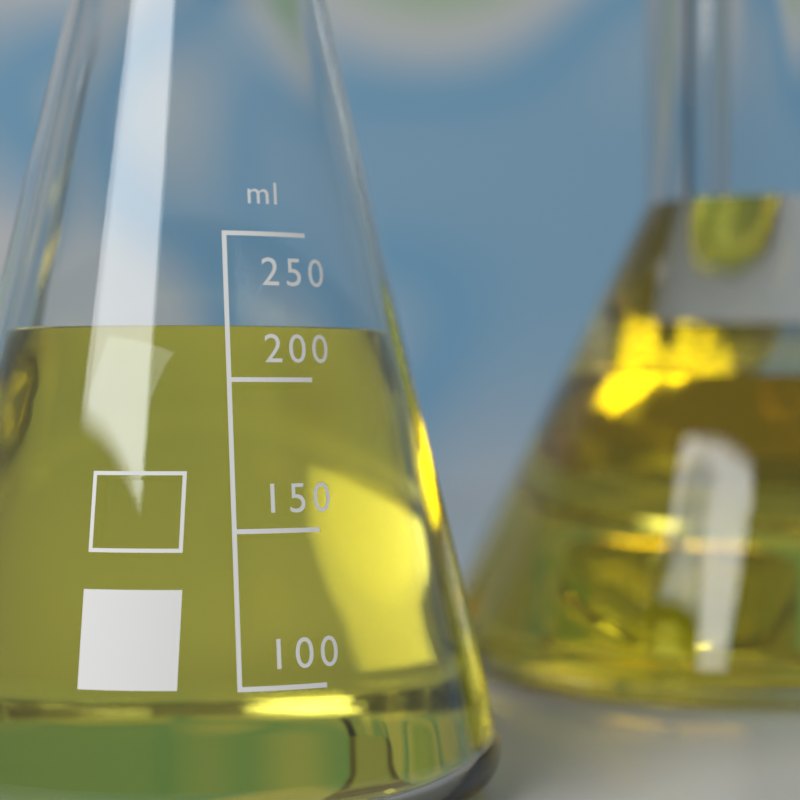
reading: 218 ml
